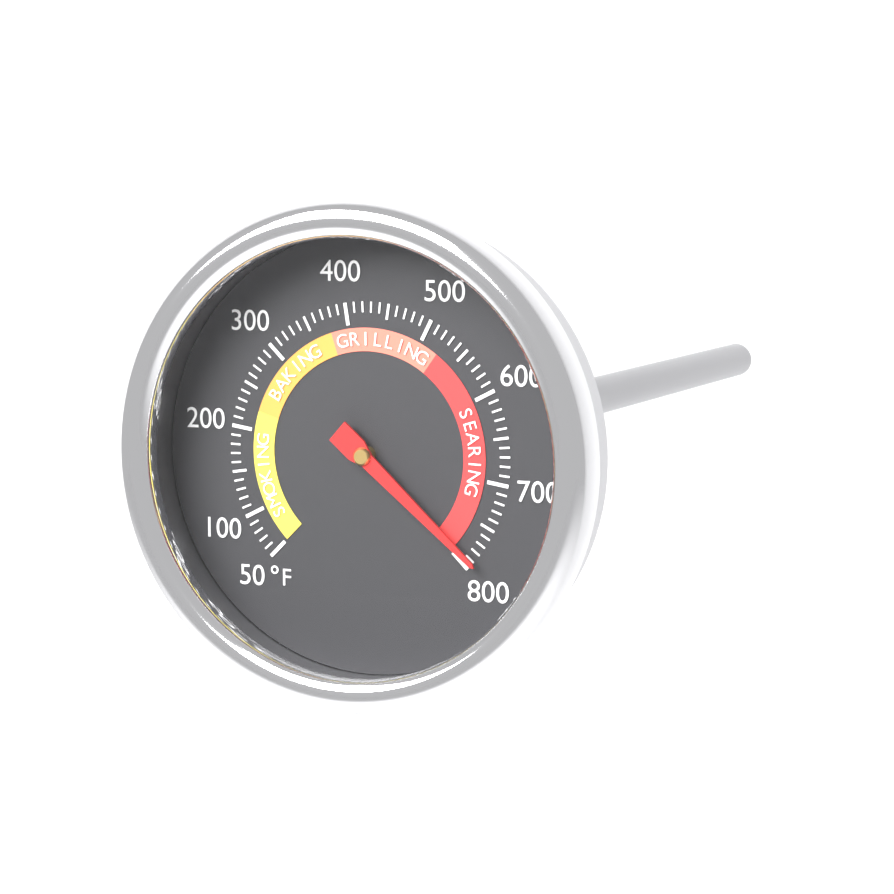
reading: 790 °F
